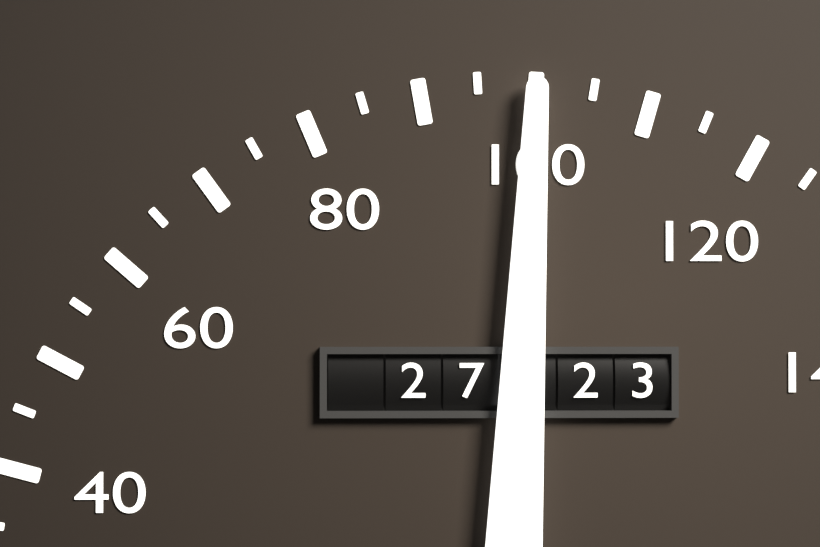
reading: 100 (no unit)
